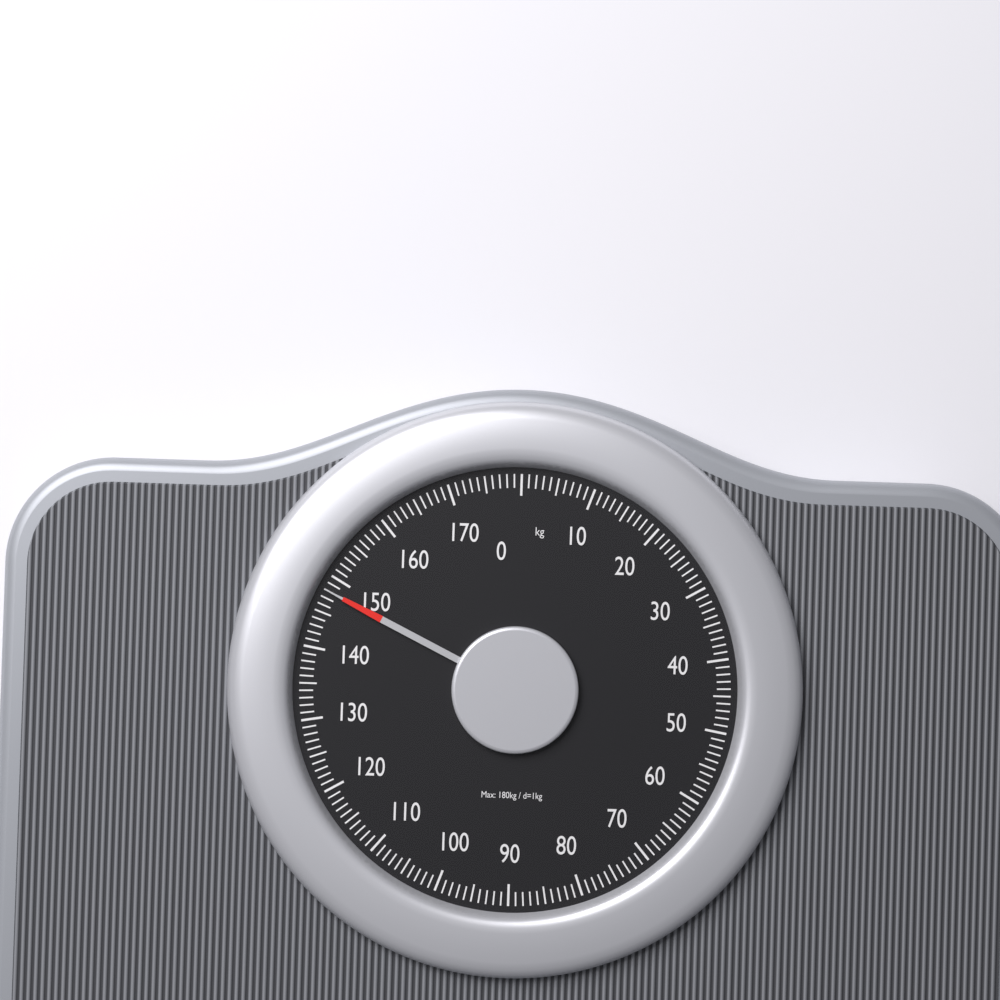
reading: 148 kg
